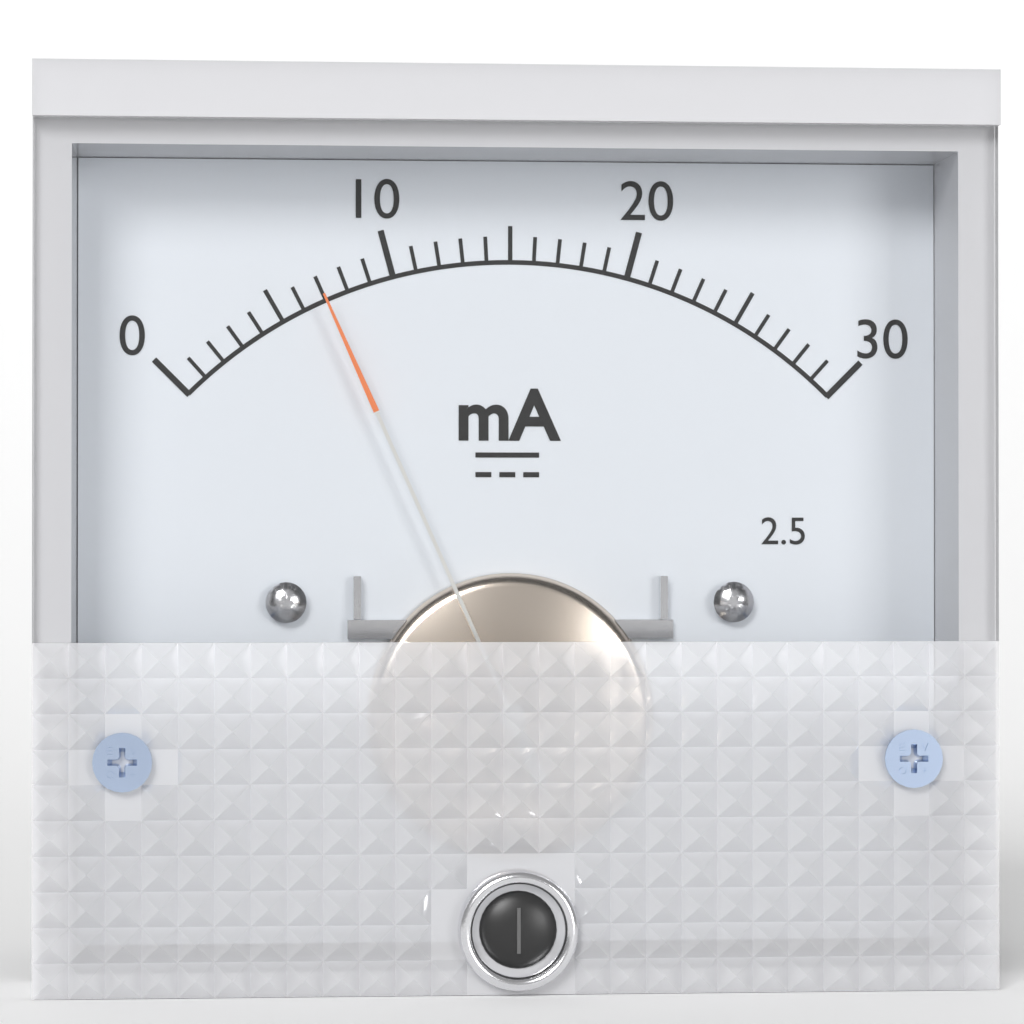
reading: 7 mA
